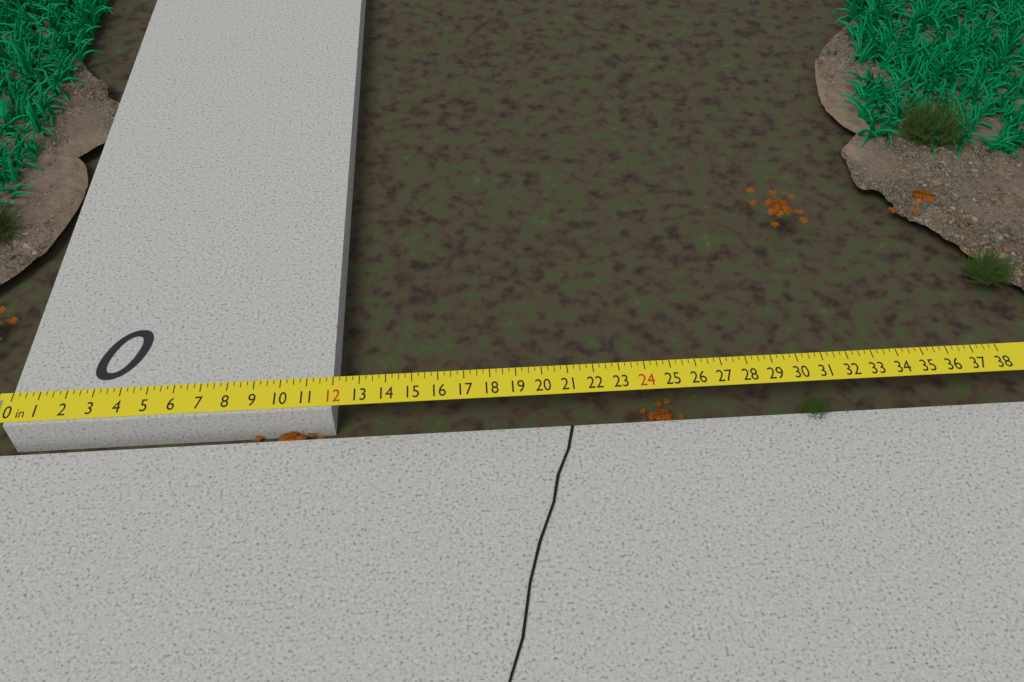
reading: 12.00 in
